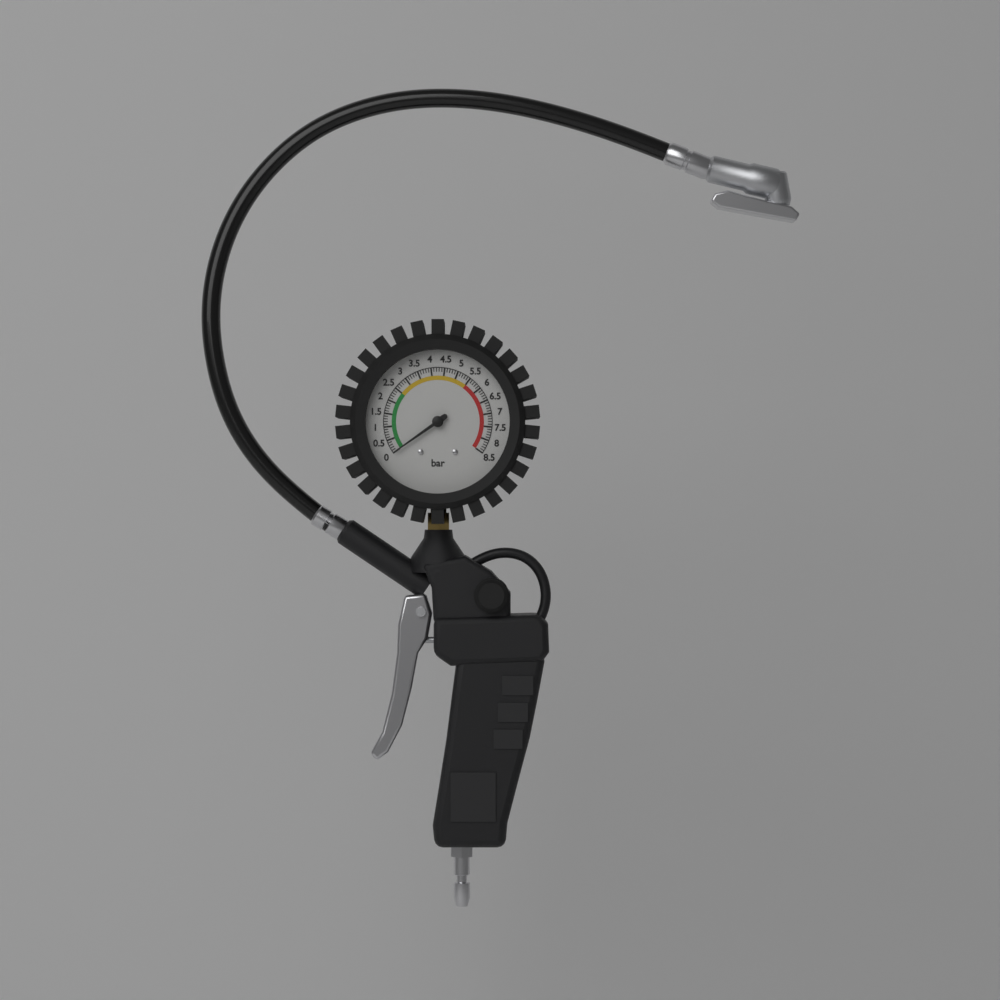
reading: 0.0 bar
